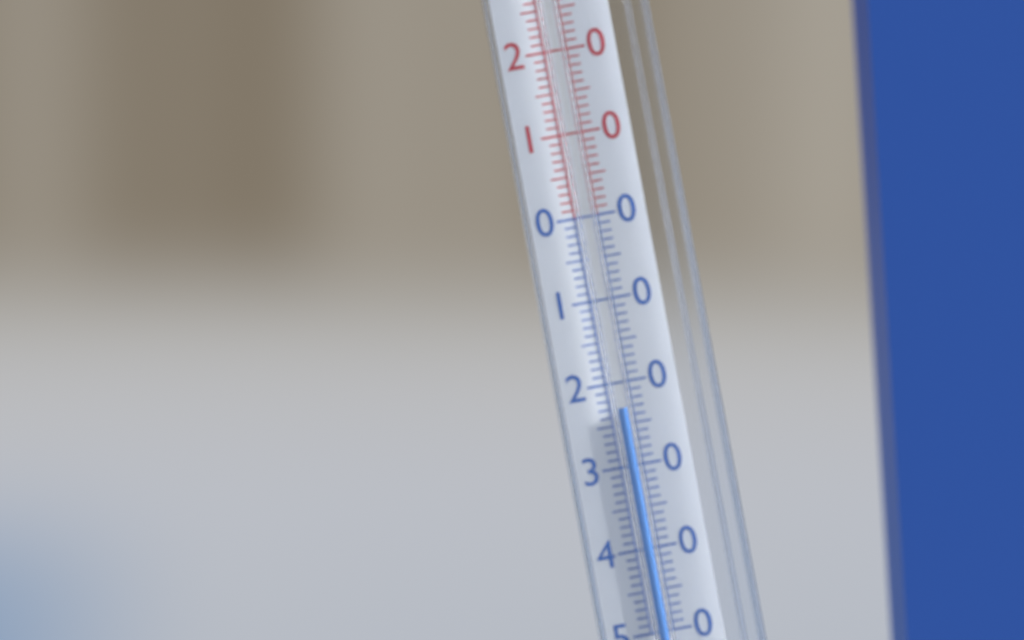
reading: -23 °C
